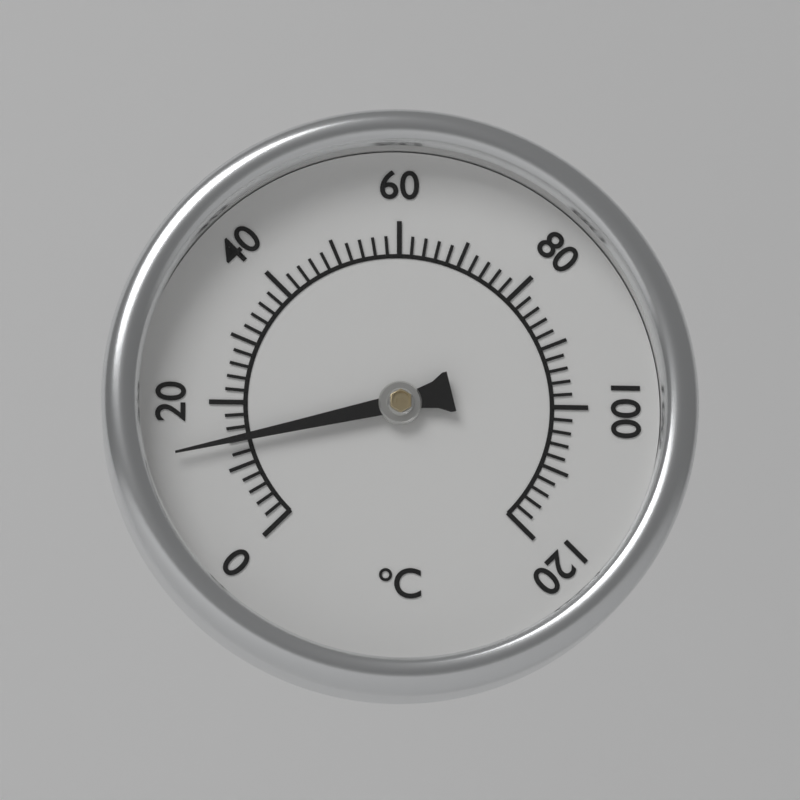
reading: 14 °C
